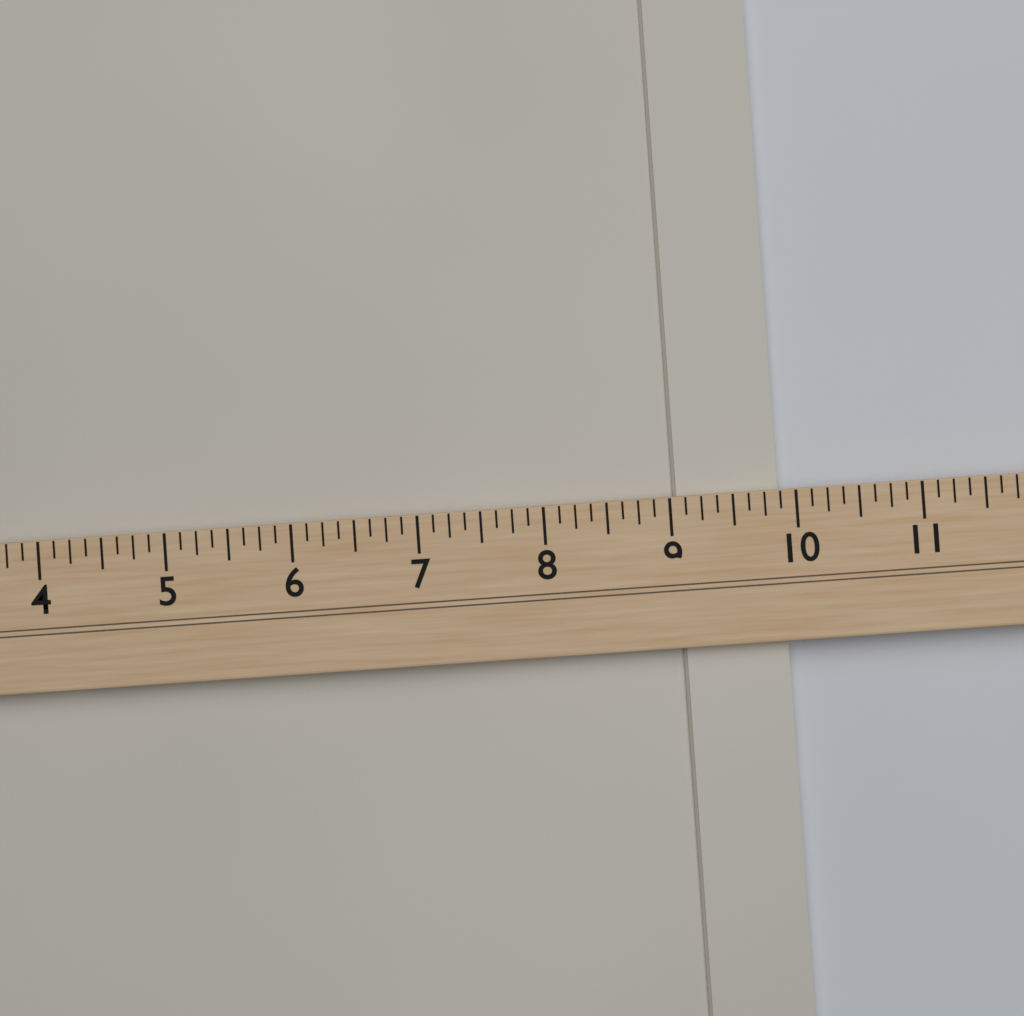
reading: 9.875 (no unit)
